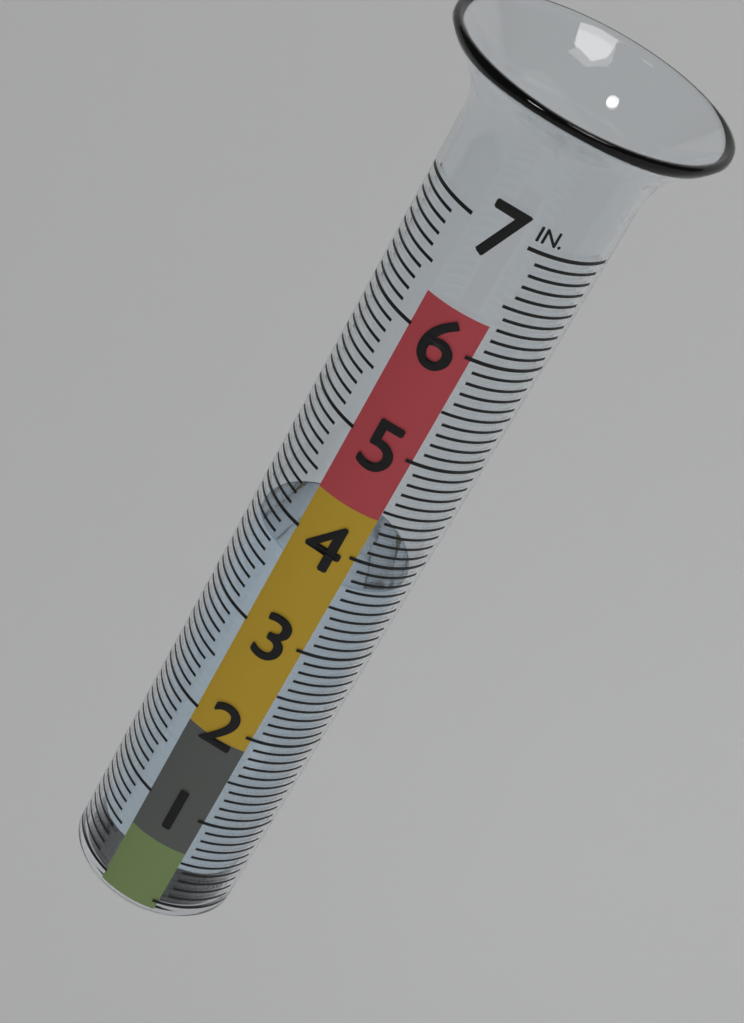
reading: 3.7 in
